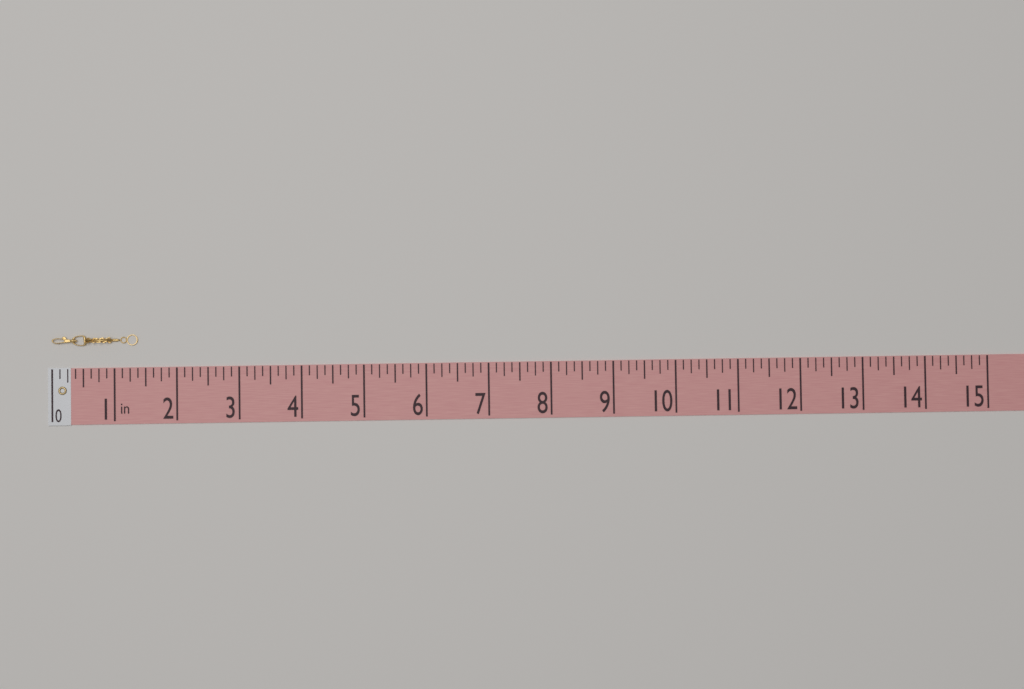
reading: 1.375 in
